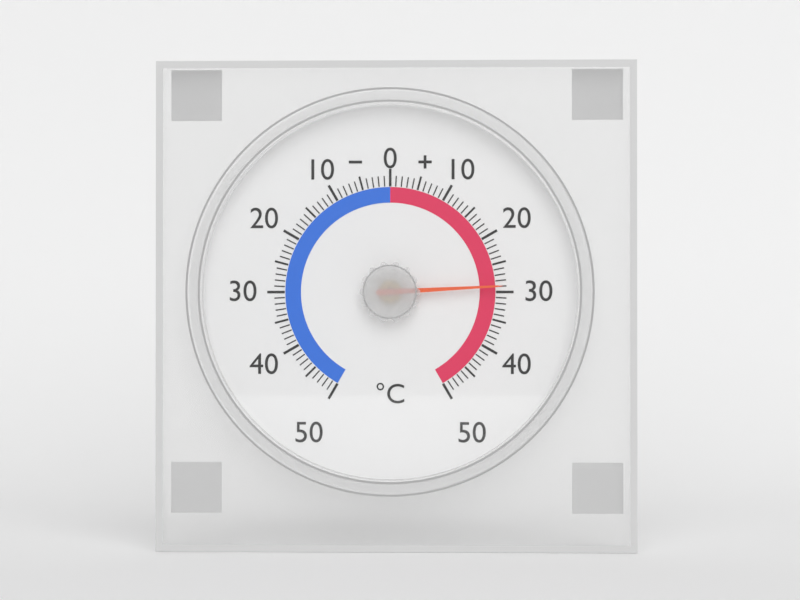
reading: 29 °C
